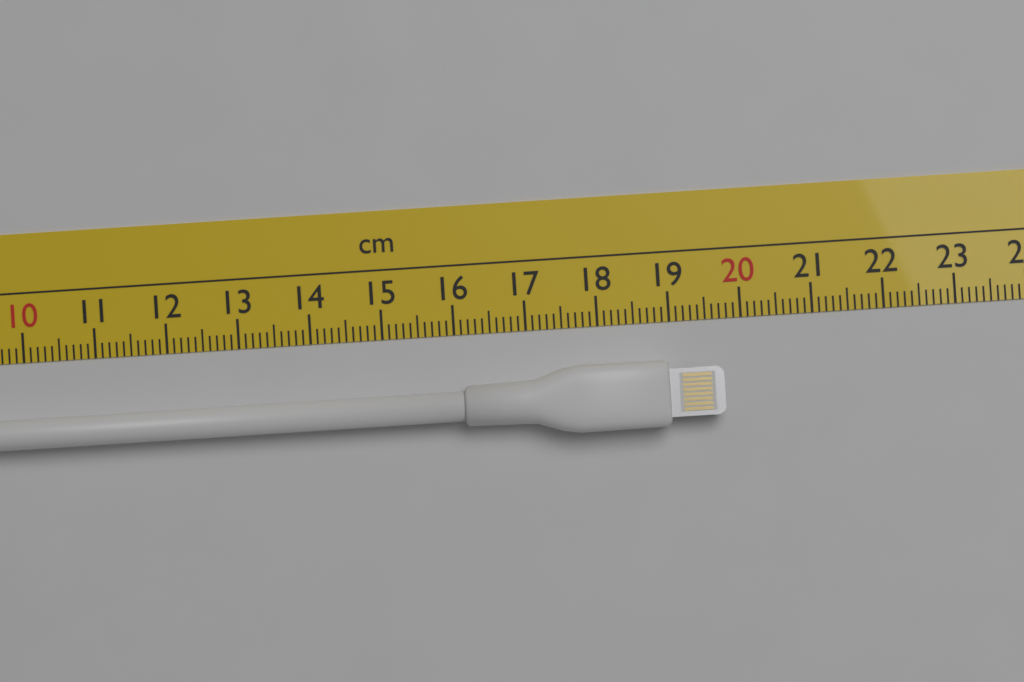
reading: 19.7 cm
